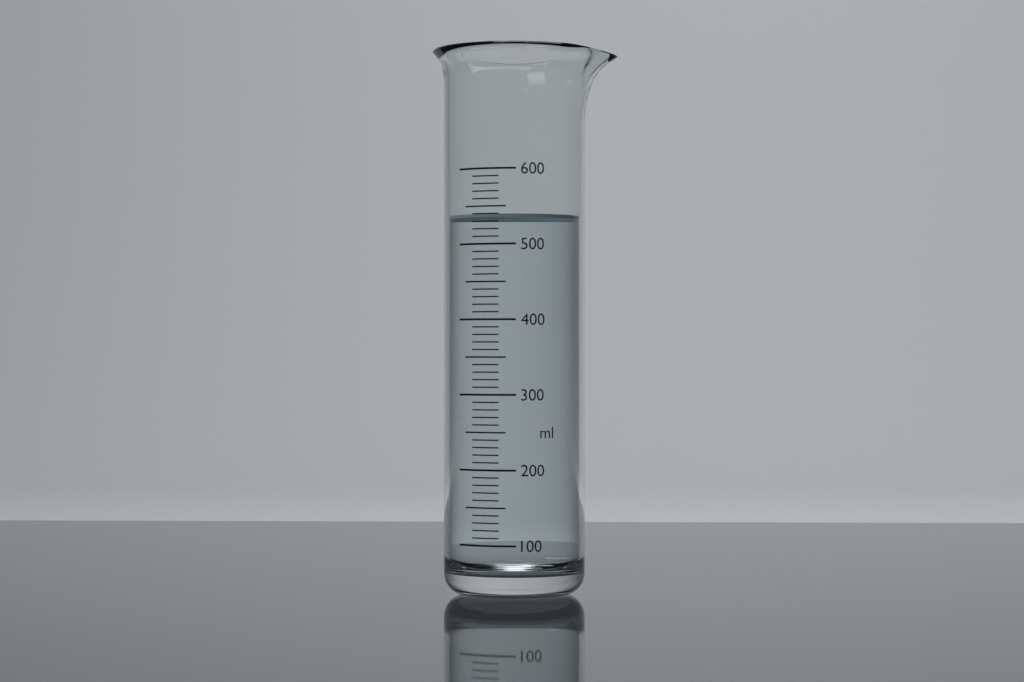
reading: 540 ml
